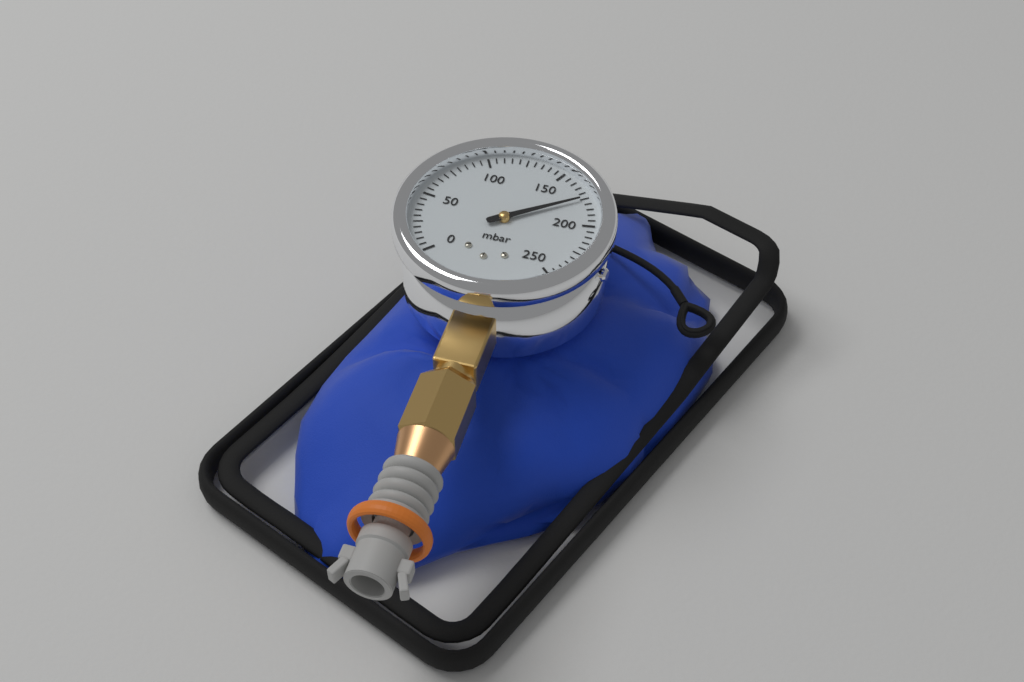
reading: 175 mbar
